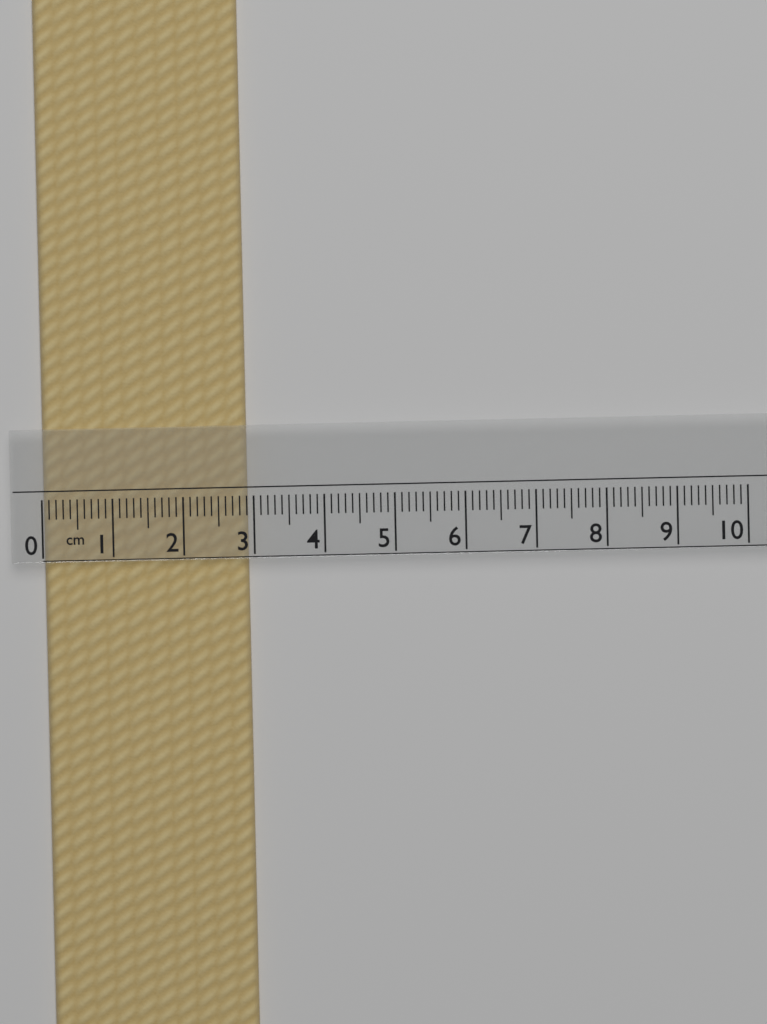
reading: 2.9 cm
